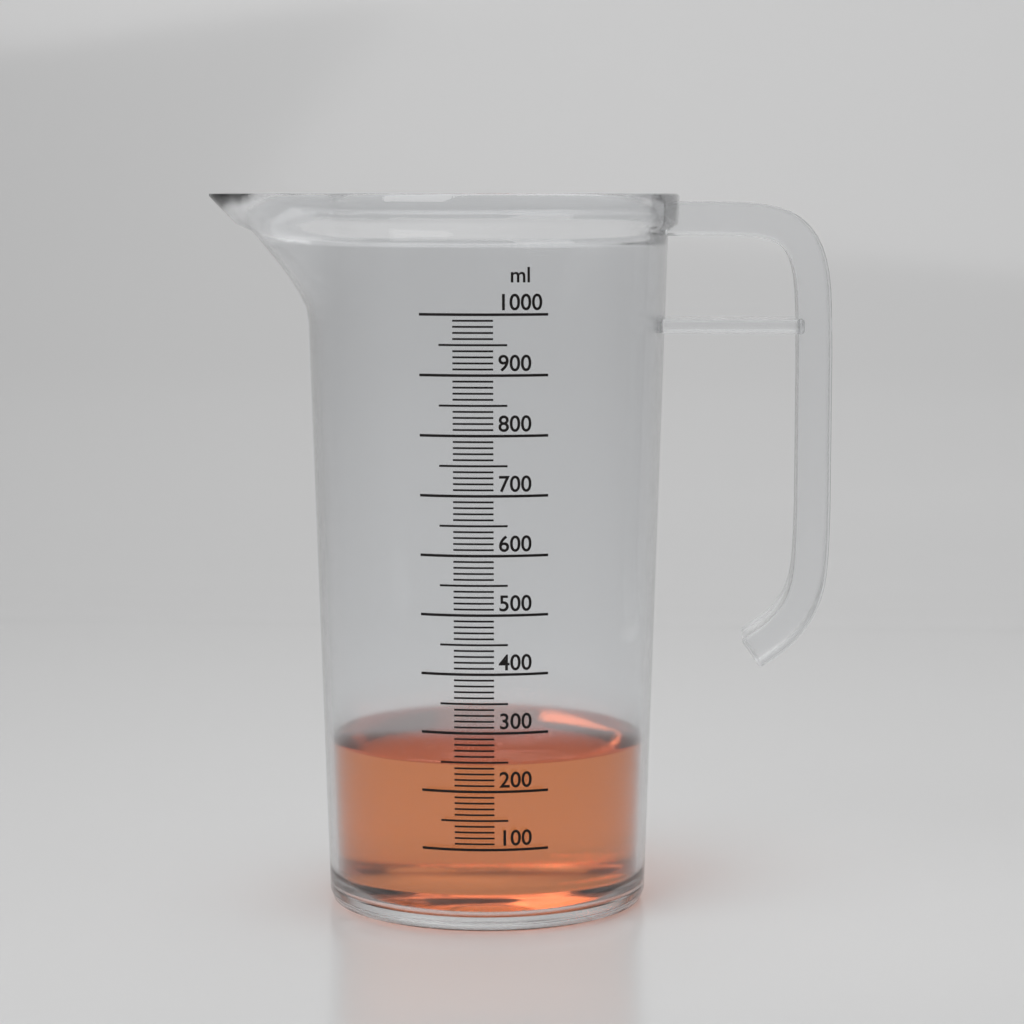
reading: 250 ml
